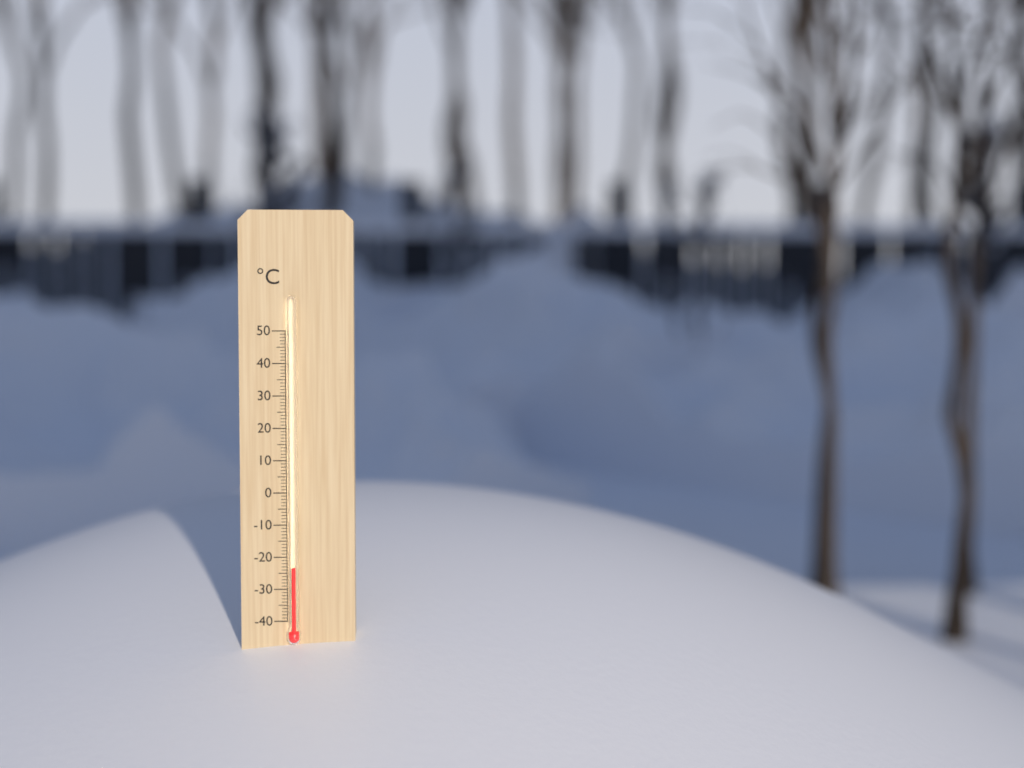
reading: -23 °C
